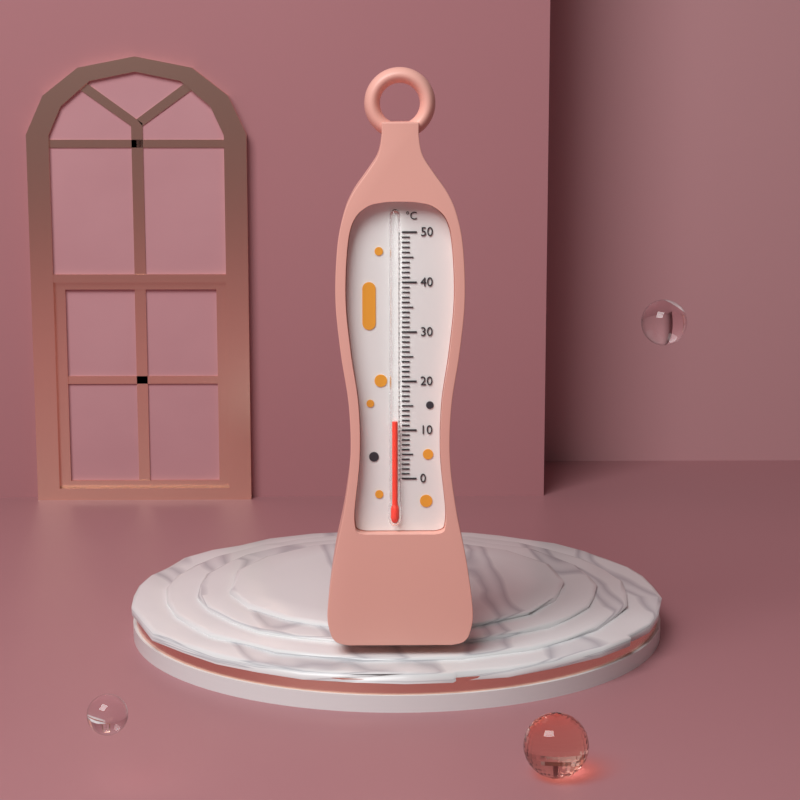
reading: 12 °C
